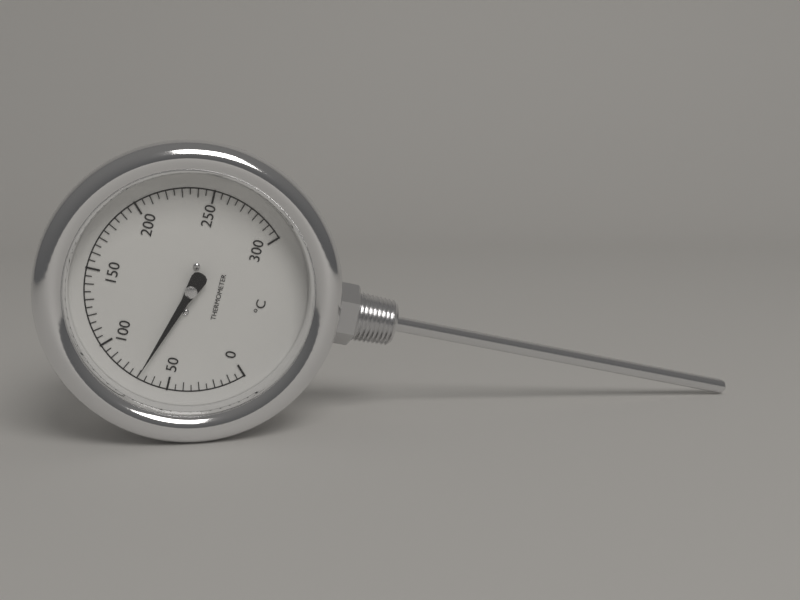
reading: 70 °C
